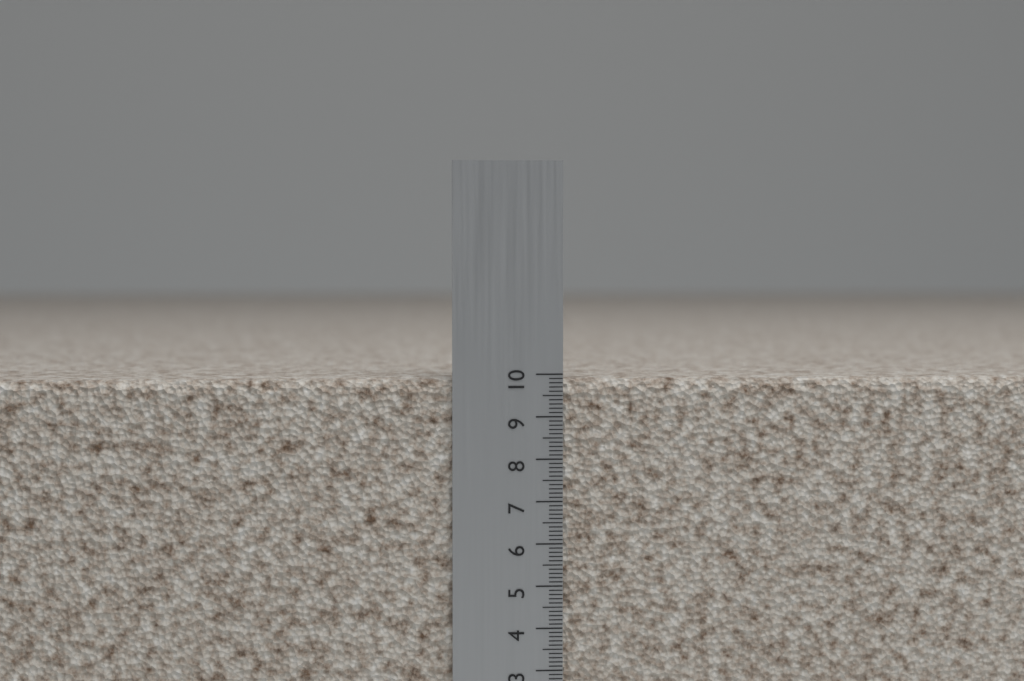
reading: 9.9 cm
